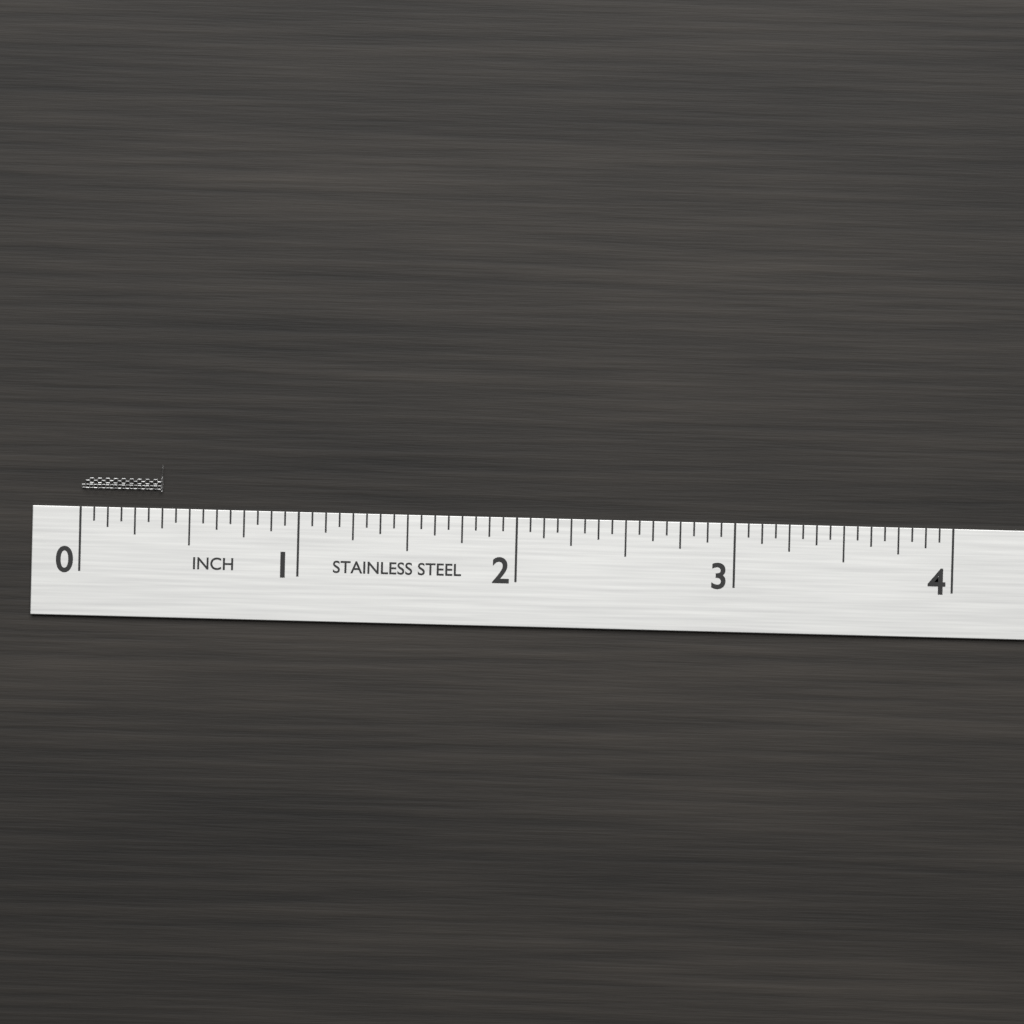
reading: 0.3750 in
